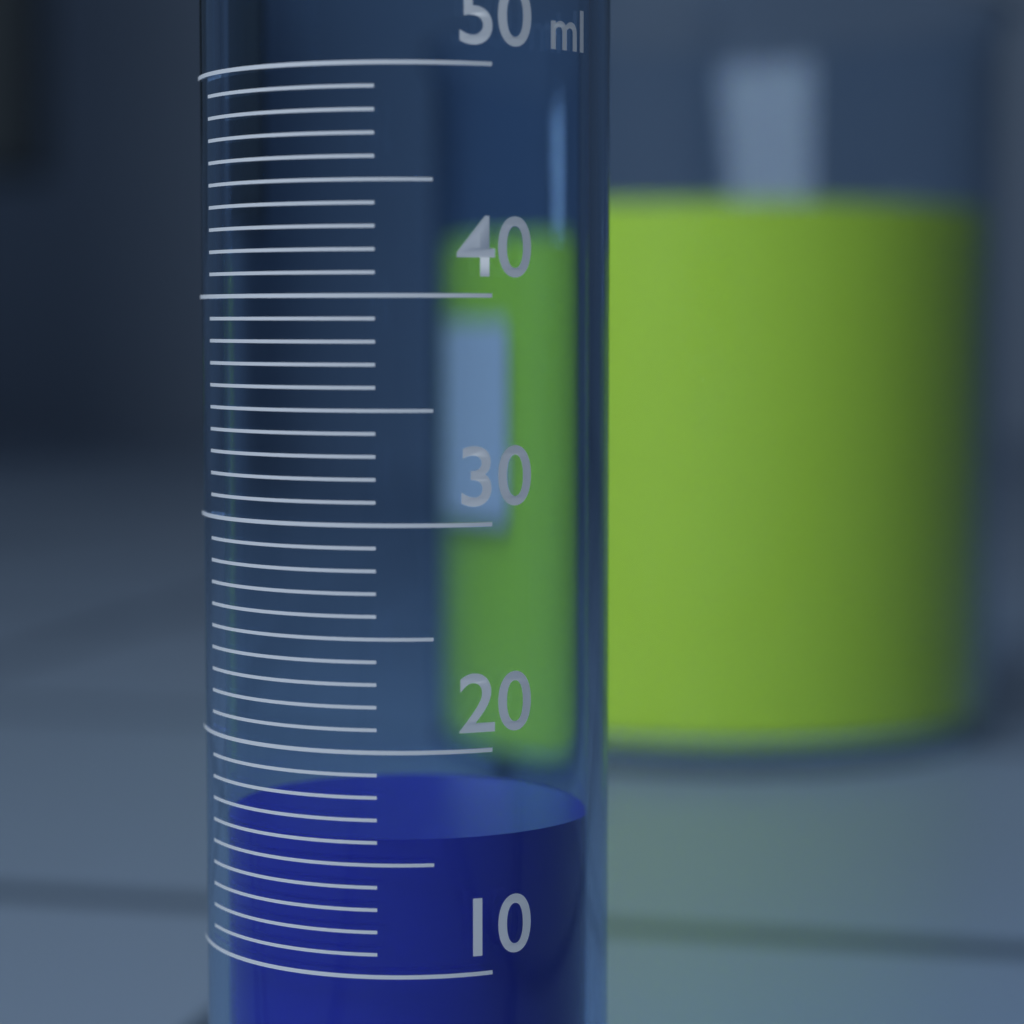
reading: 16 ml
